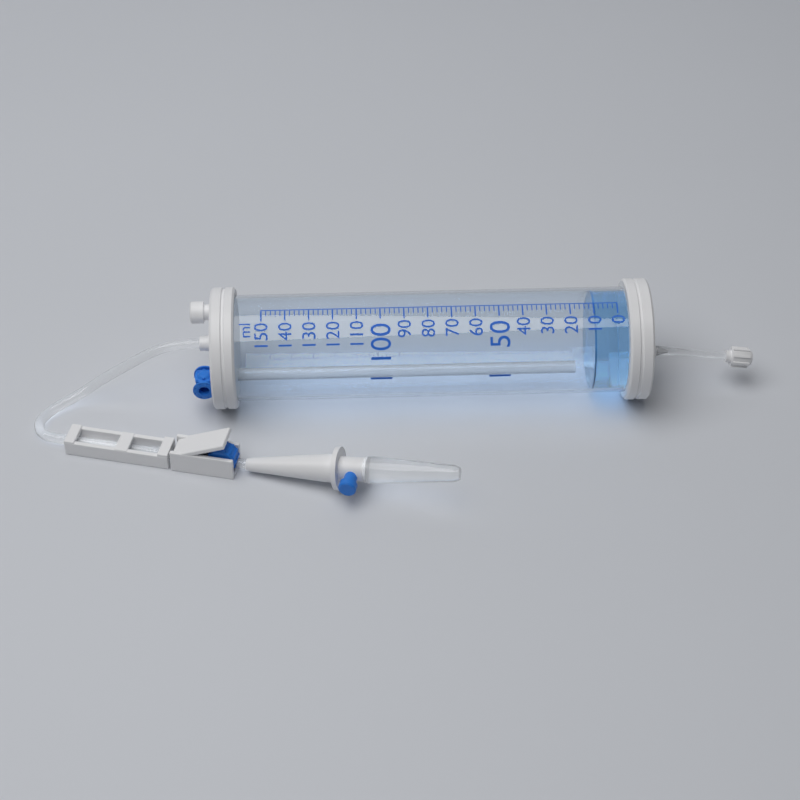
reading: 10 ml
